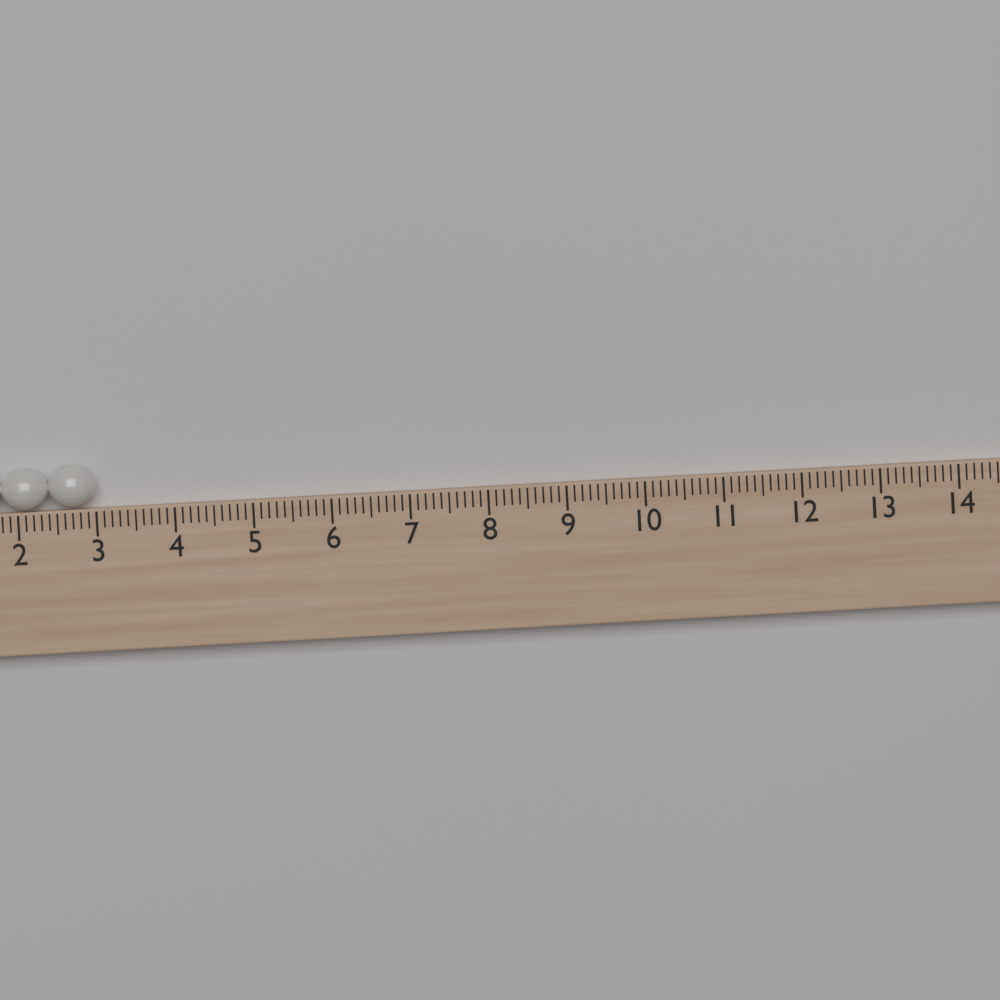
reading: 3.0 (no unit)
